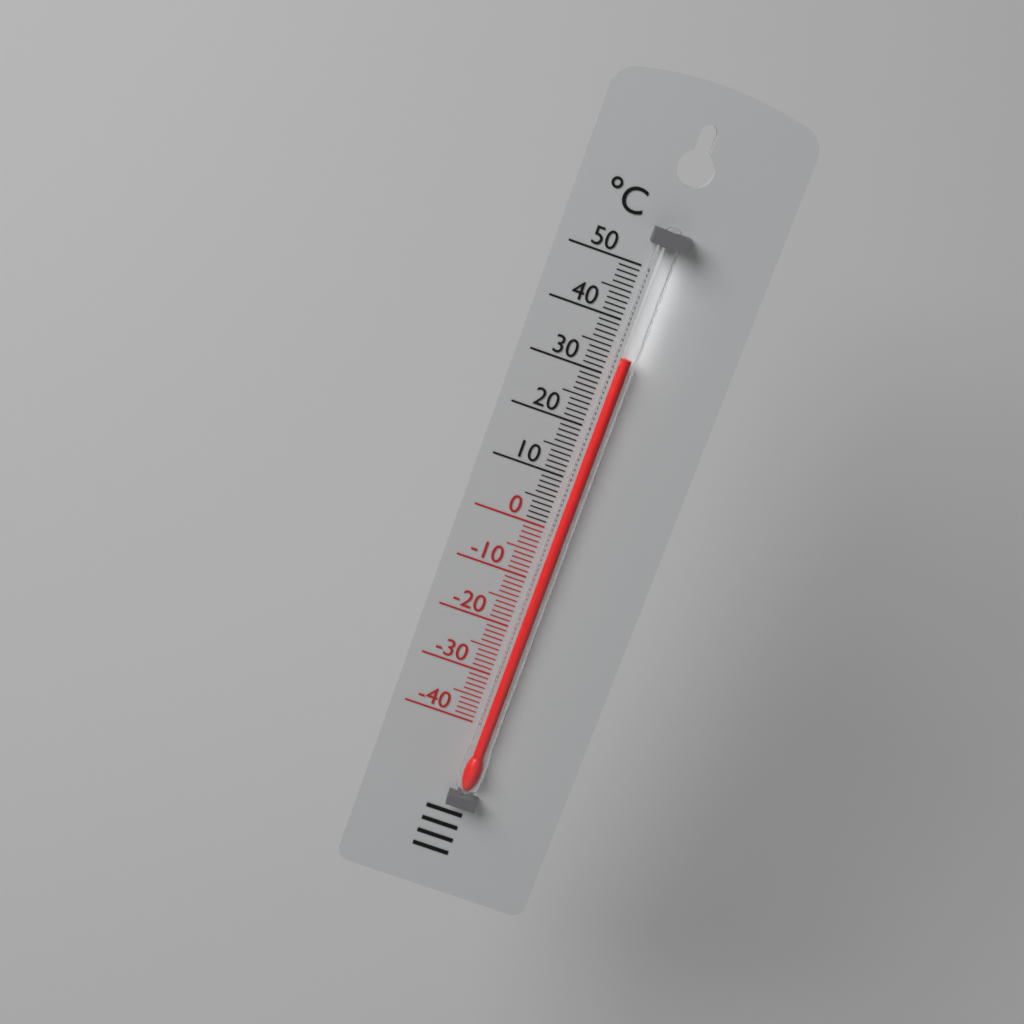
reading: 34 °C
